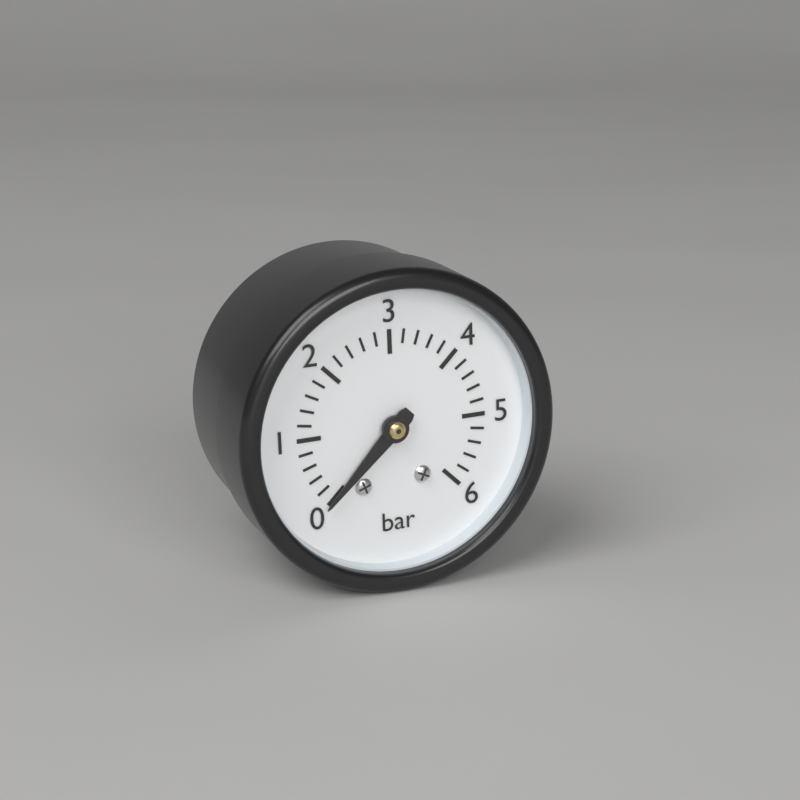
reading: 0.0 bar
